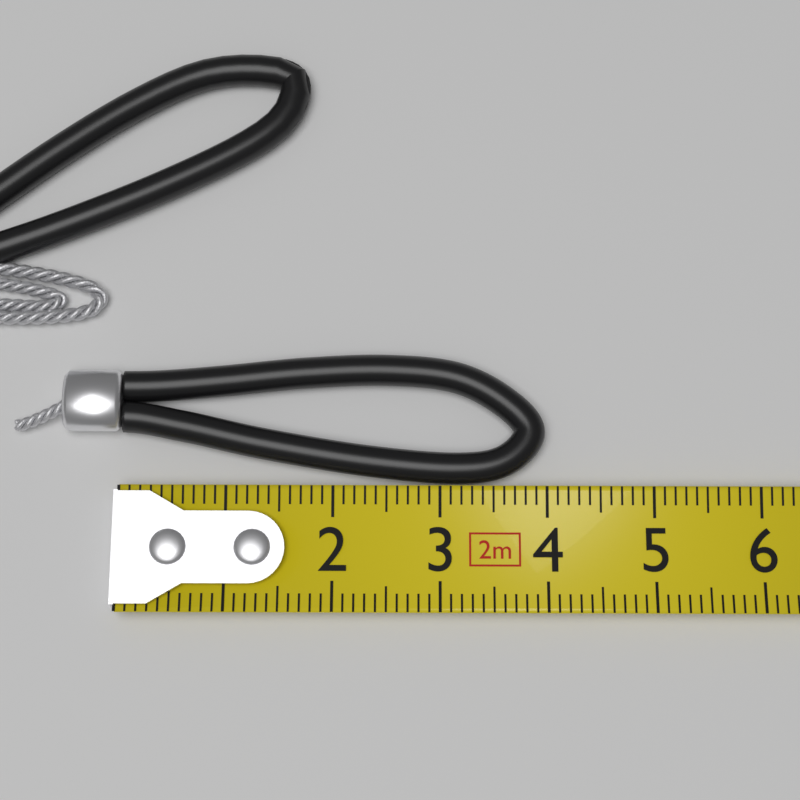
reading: 4.0 cm
